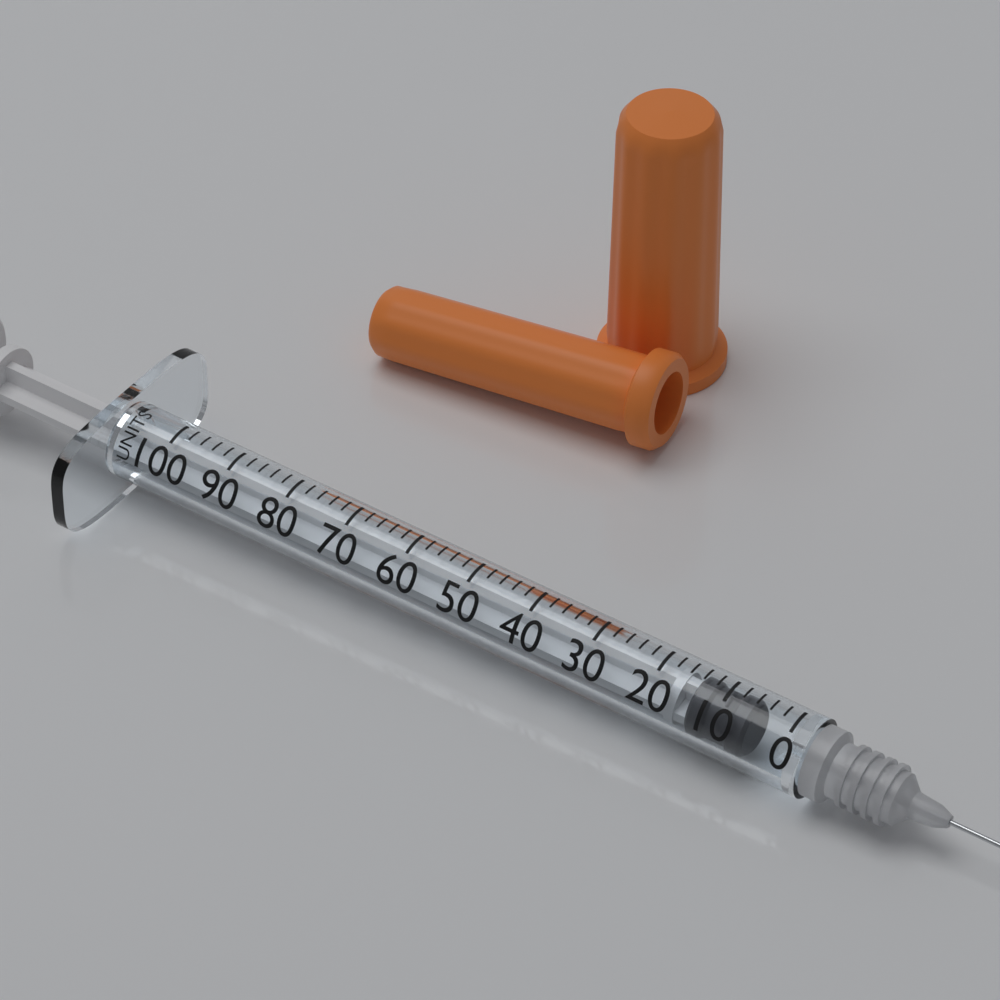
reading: 6 units
